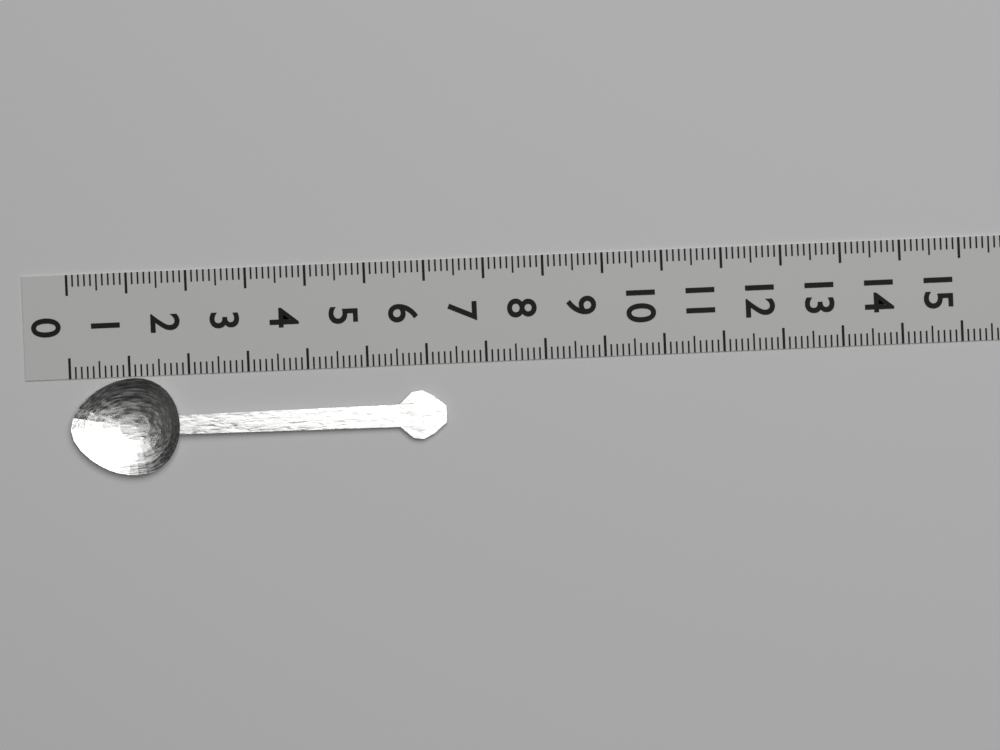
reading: 6.3 (no unit)
